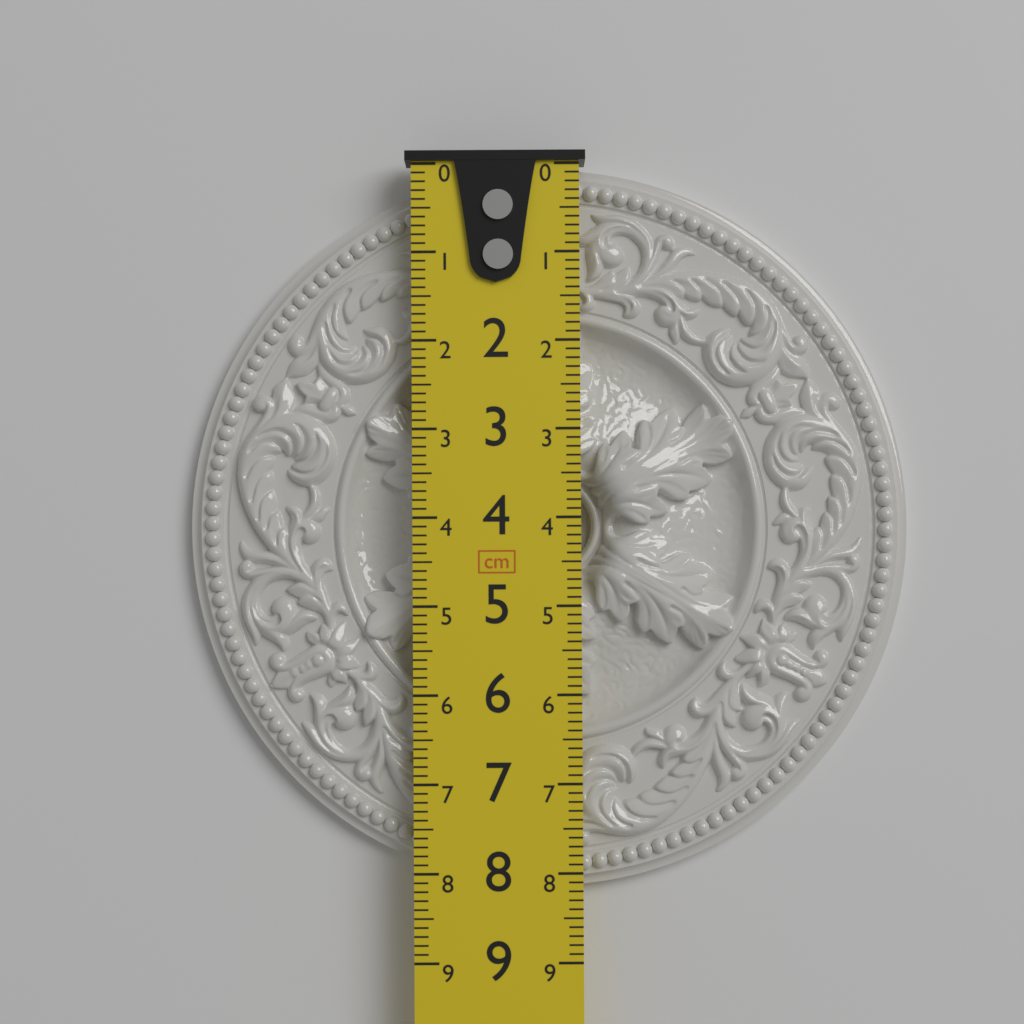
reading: 8.2 cm
